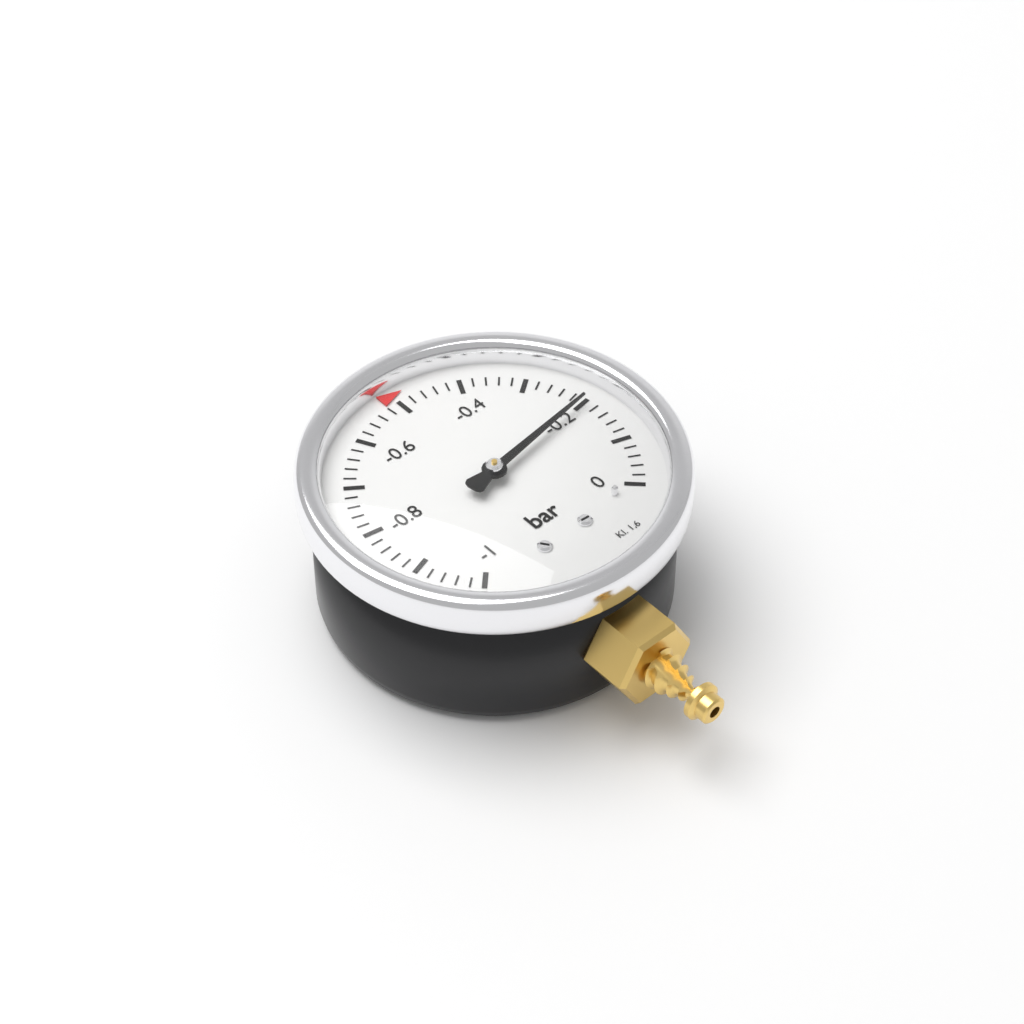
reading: -0.20 bar
